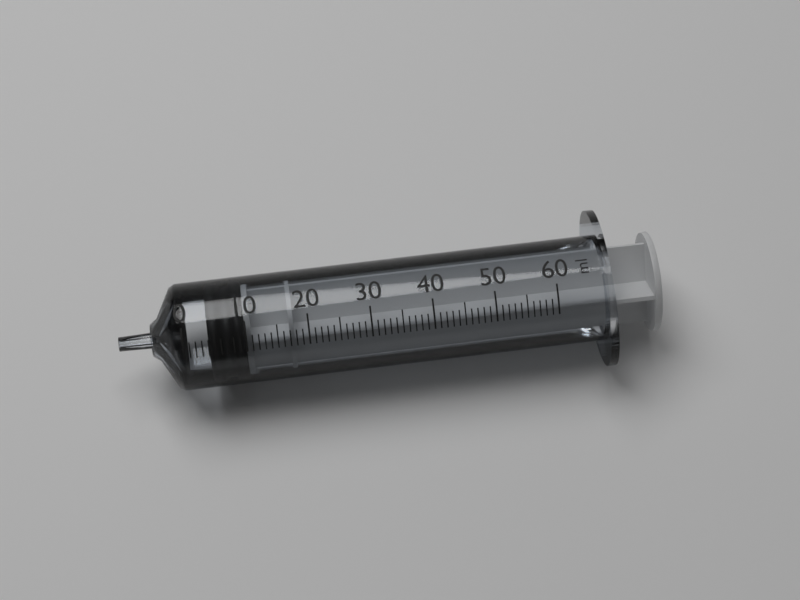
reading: 4 ml
